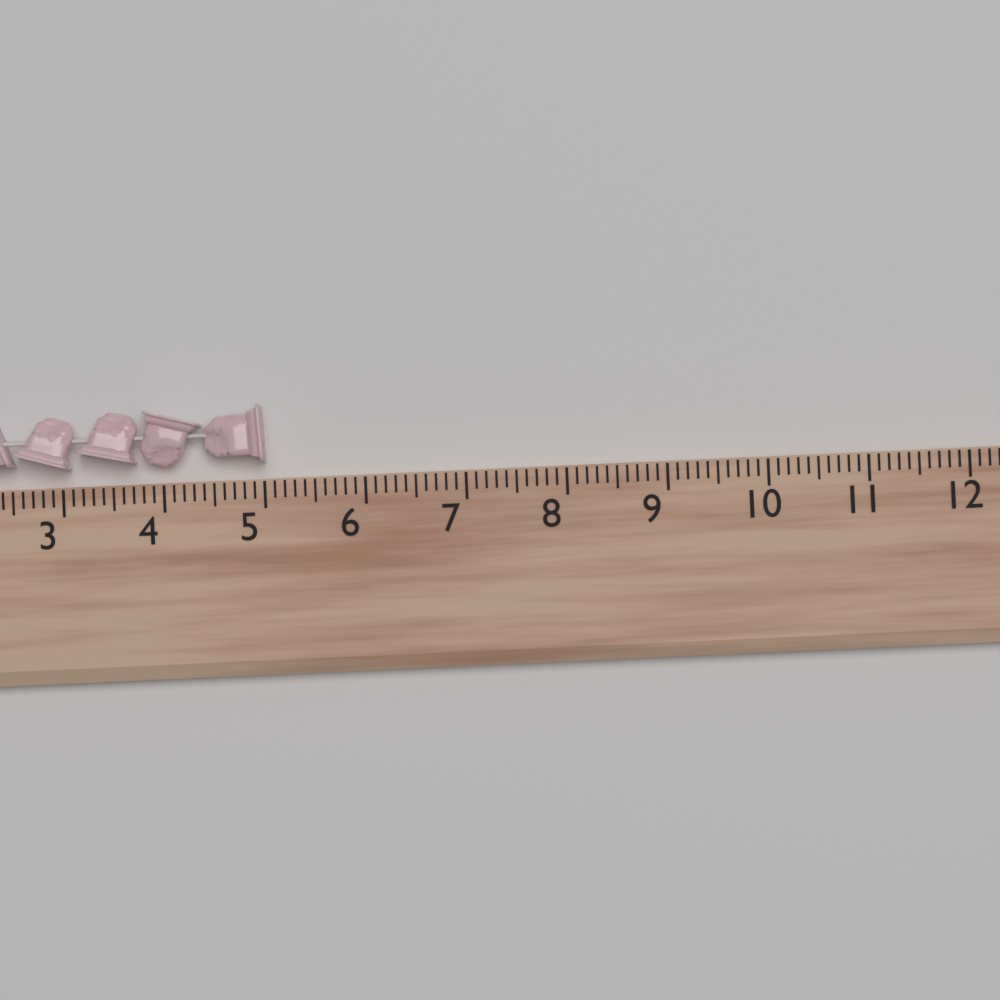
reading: 5.0 (no unit)
